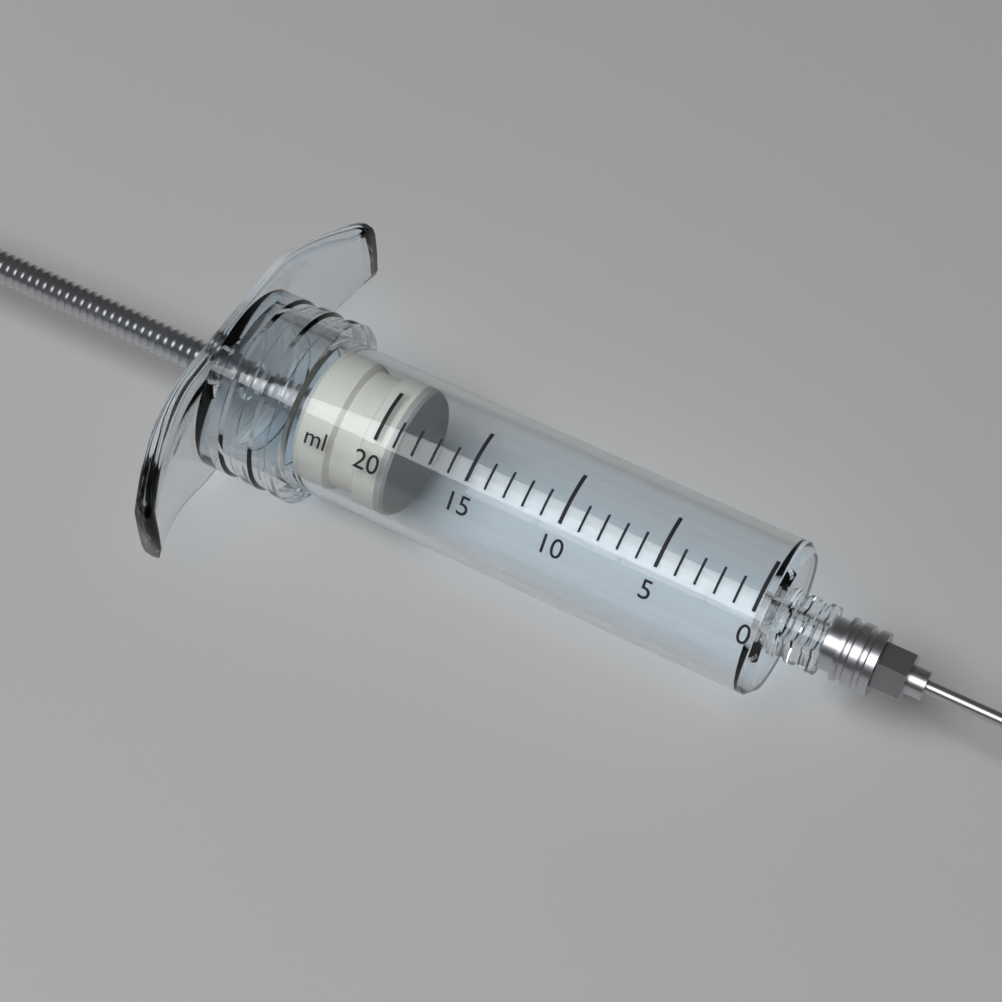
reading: 19 ml
